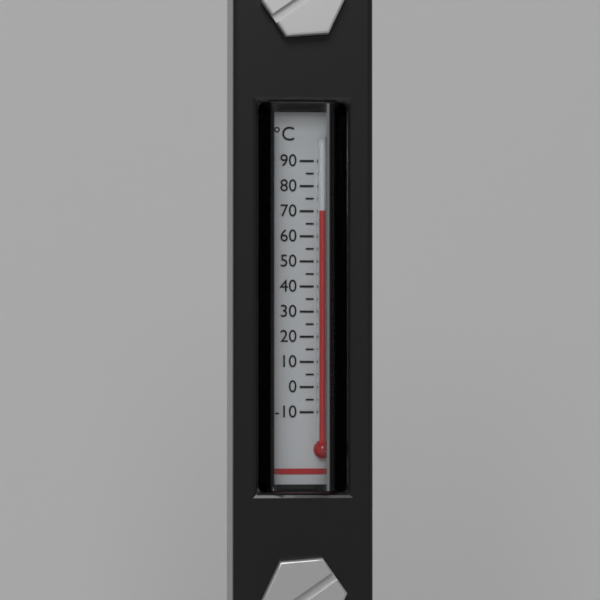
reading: 70 °C
